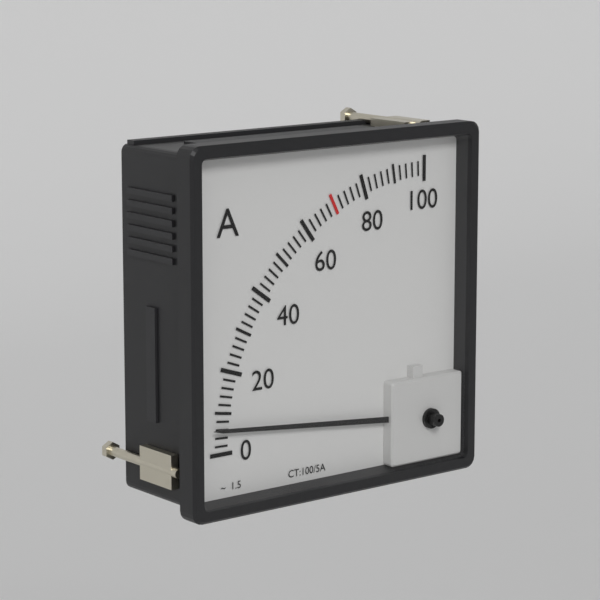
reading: 6 A
